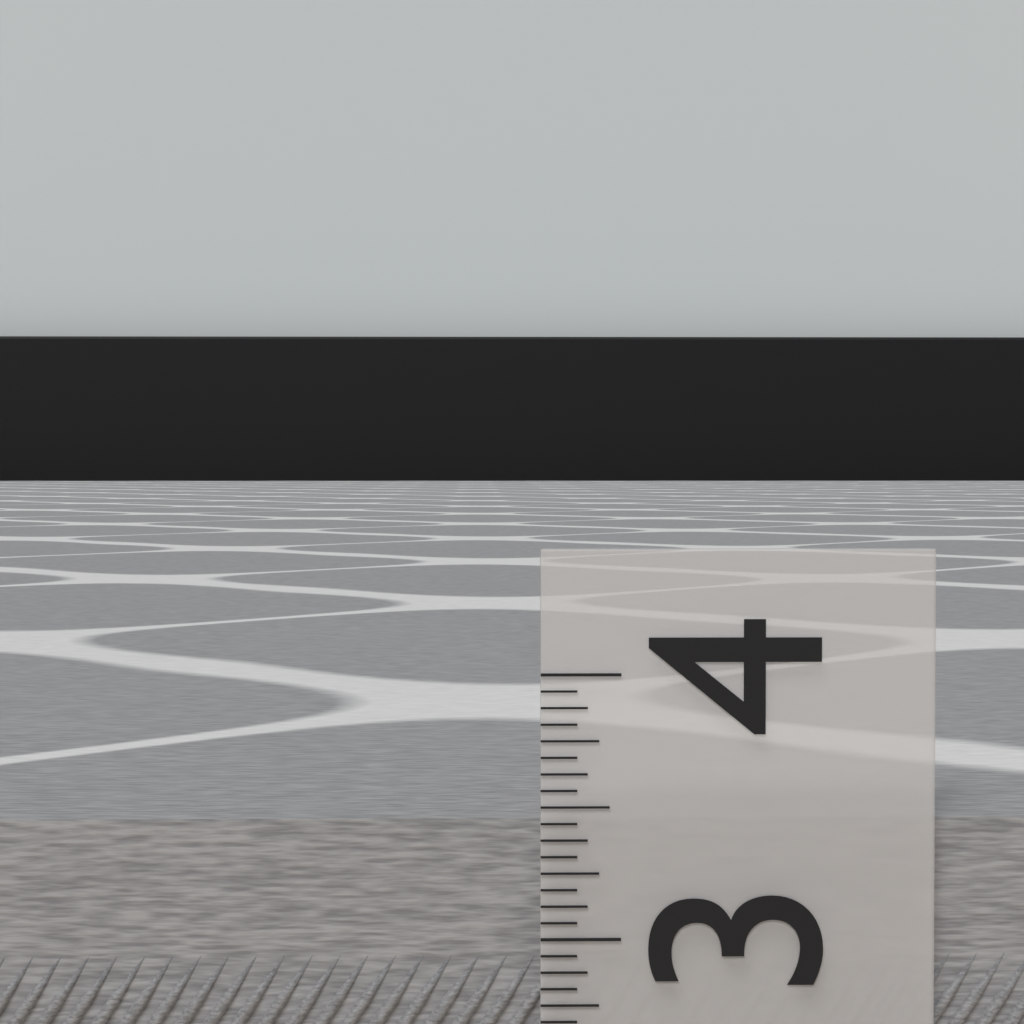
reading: 3.4375 (no unit)
